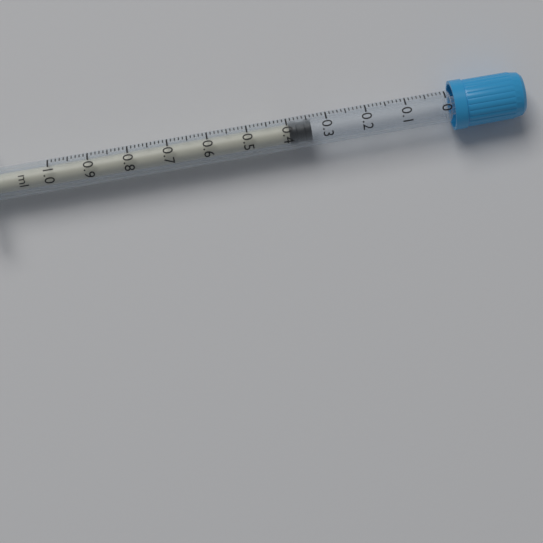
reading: 0.34 ml
